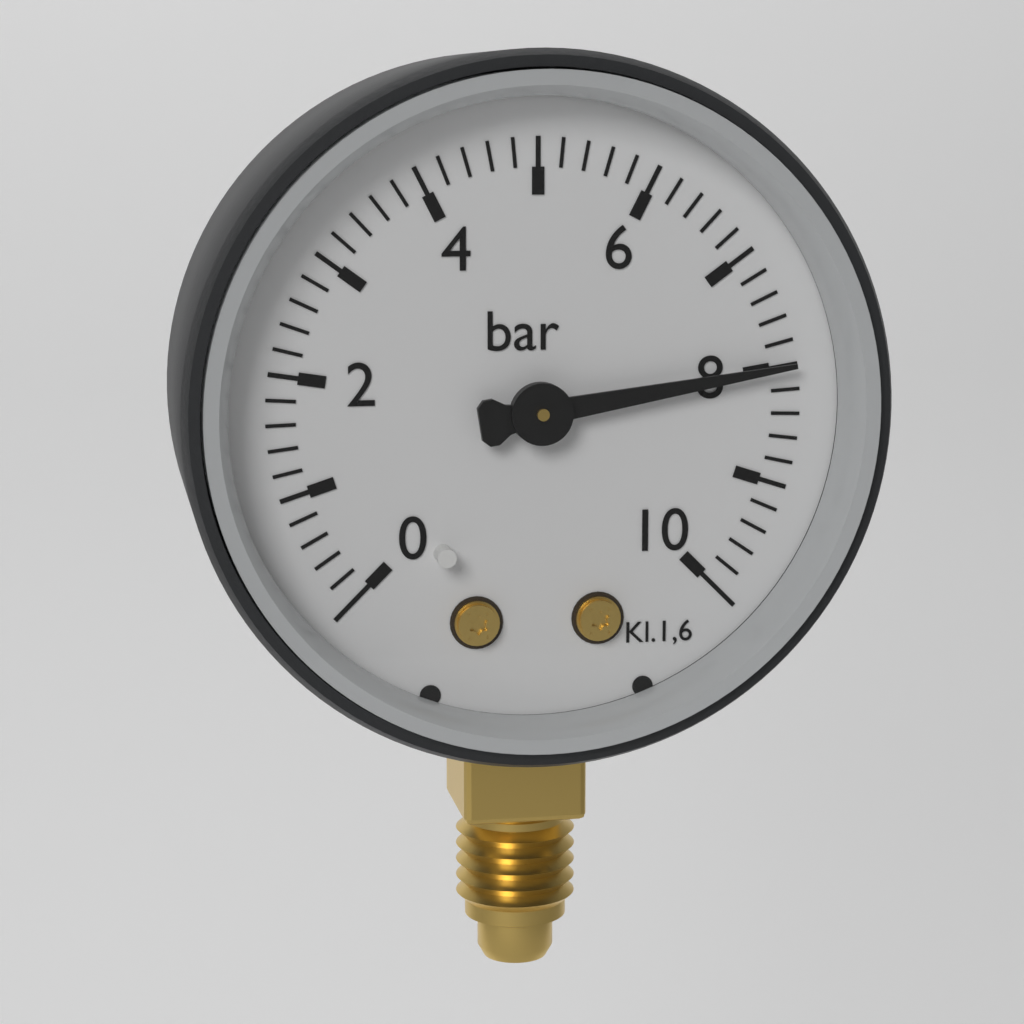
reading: 8.0 bar
